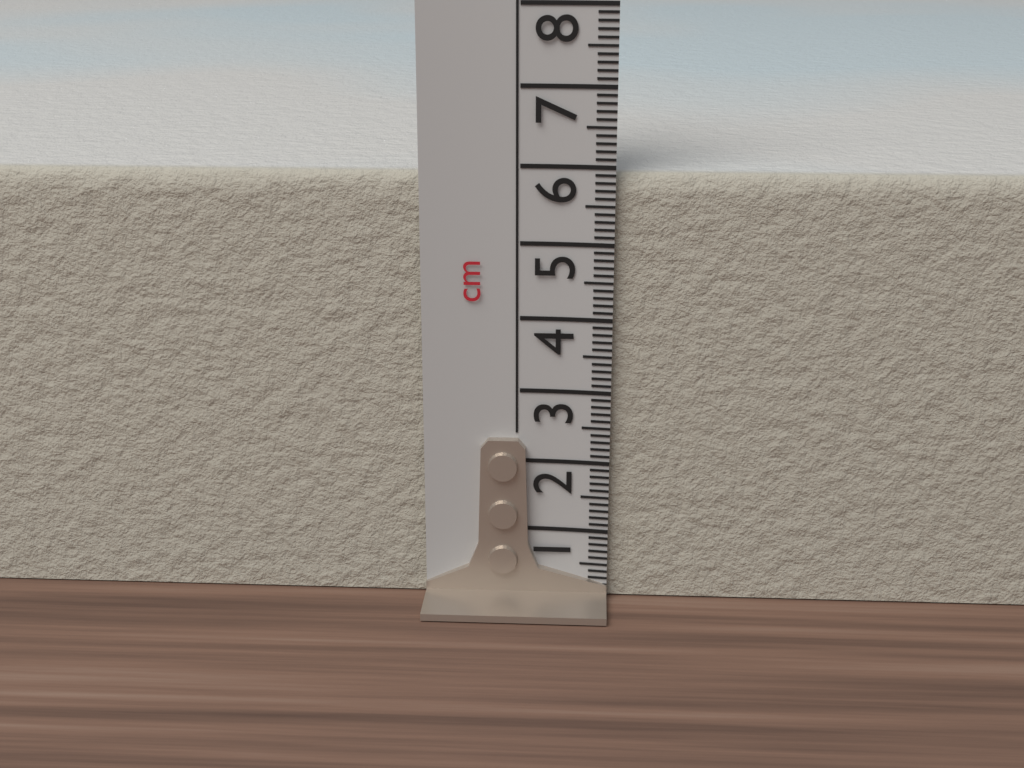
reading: 5.9 cm
